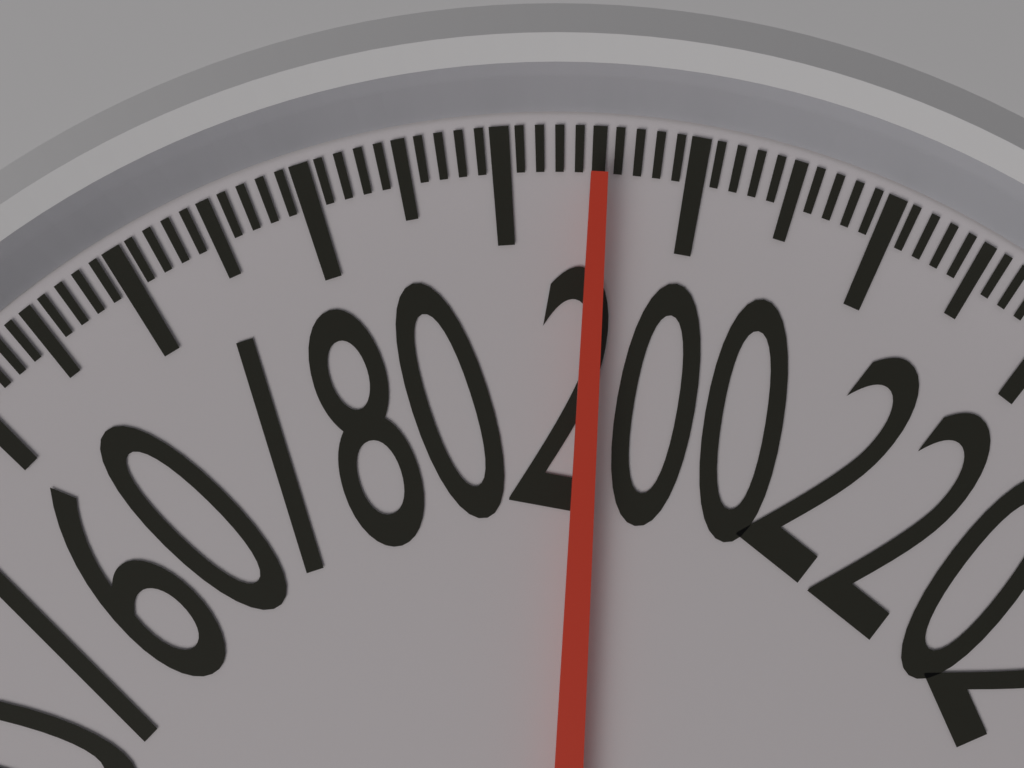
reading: 195 lb
